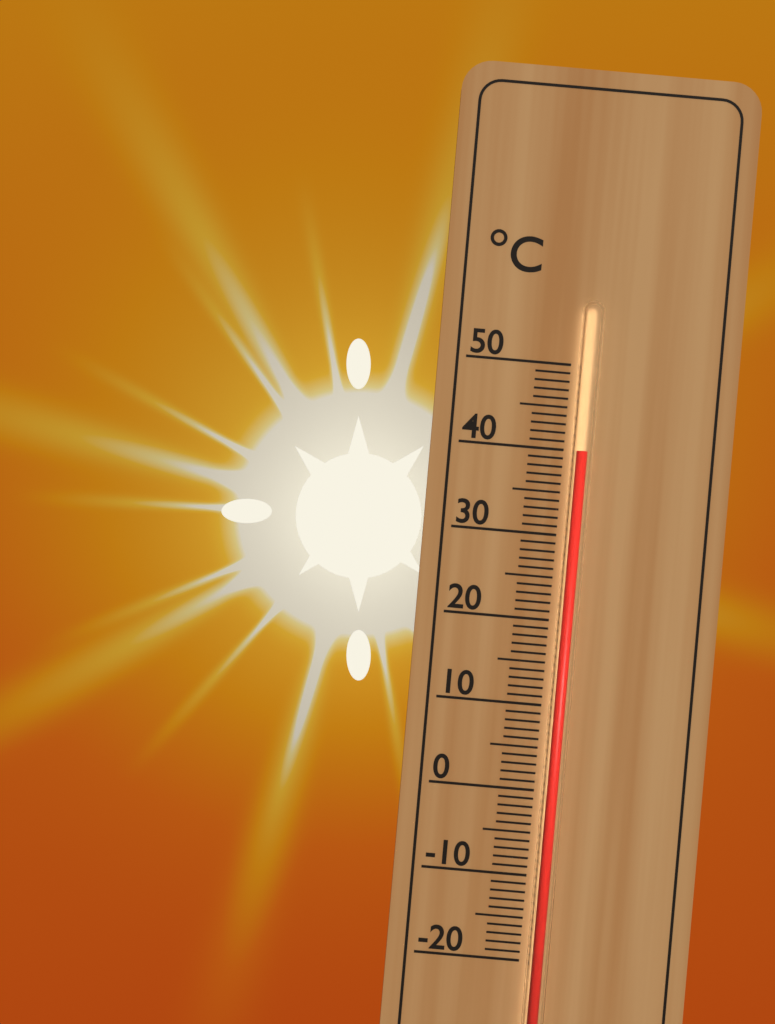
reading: 40 °C
